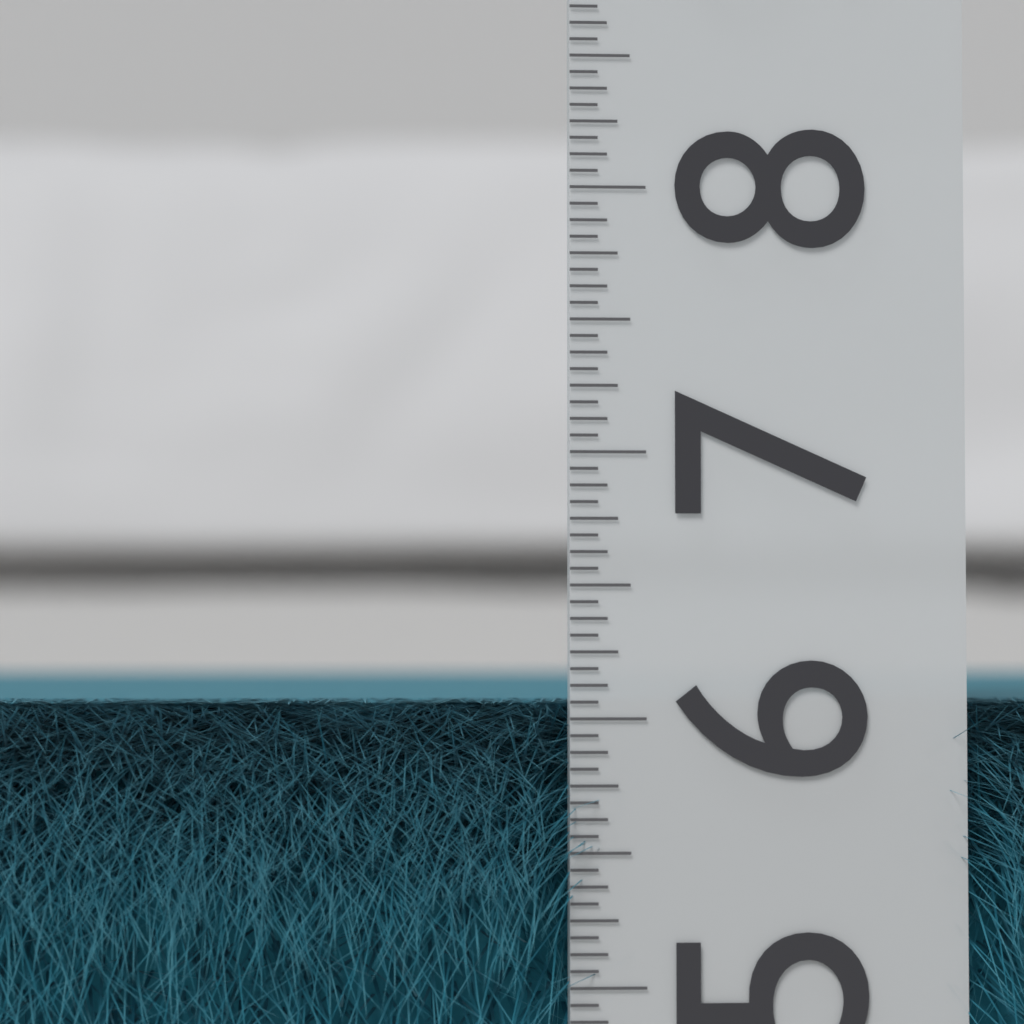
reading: 6.0625 (no unit)
